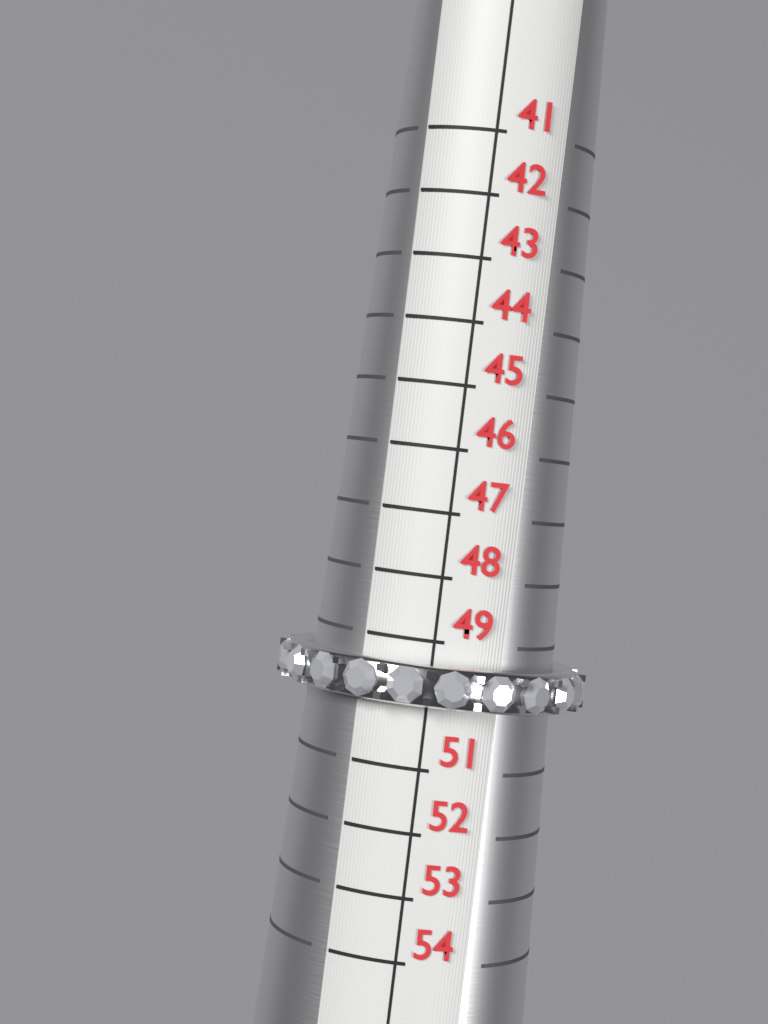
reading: 50 (no unit)
